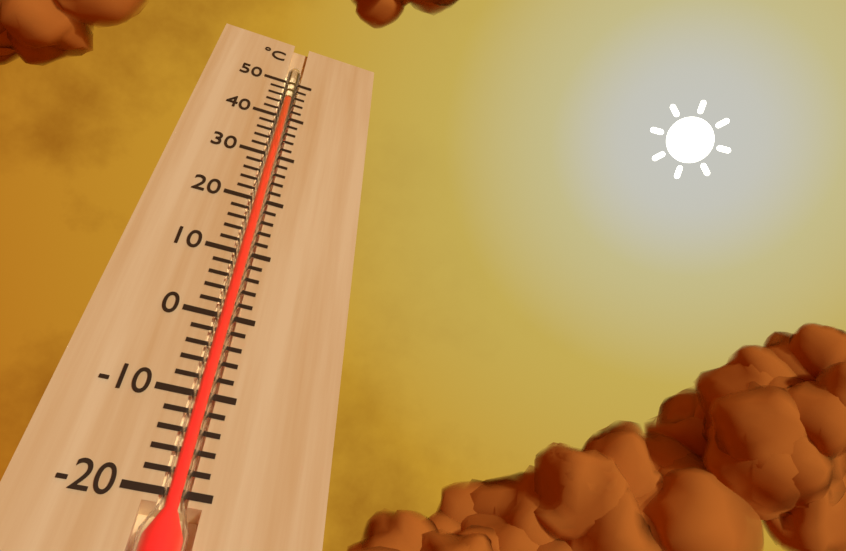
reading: 45 °C
